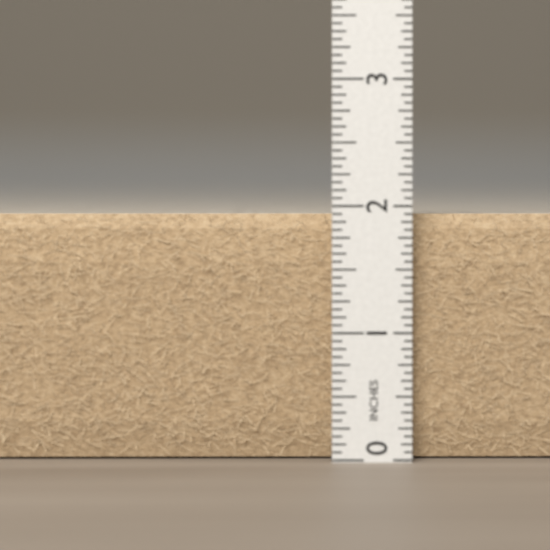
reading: 1.9375 in
